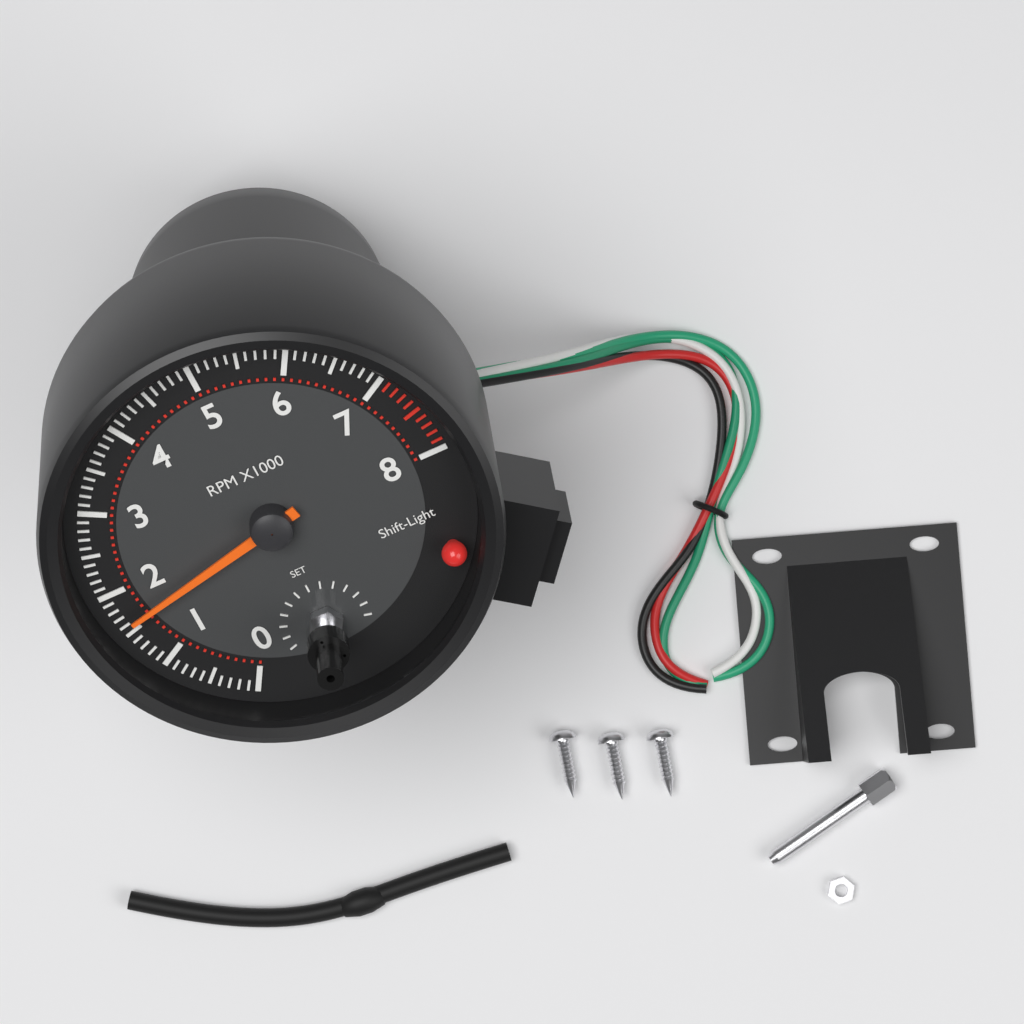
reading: 1600 RPM
